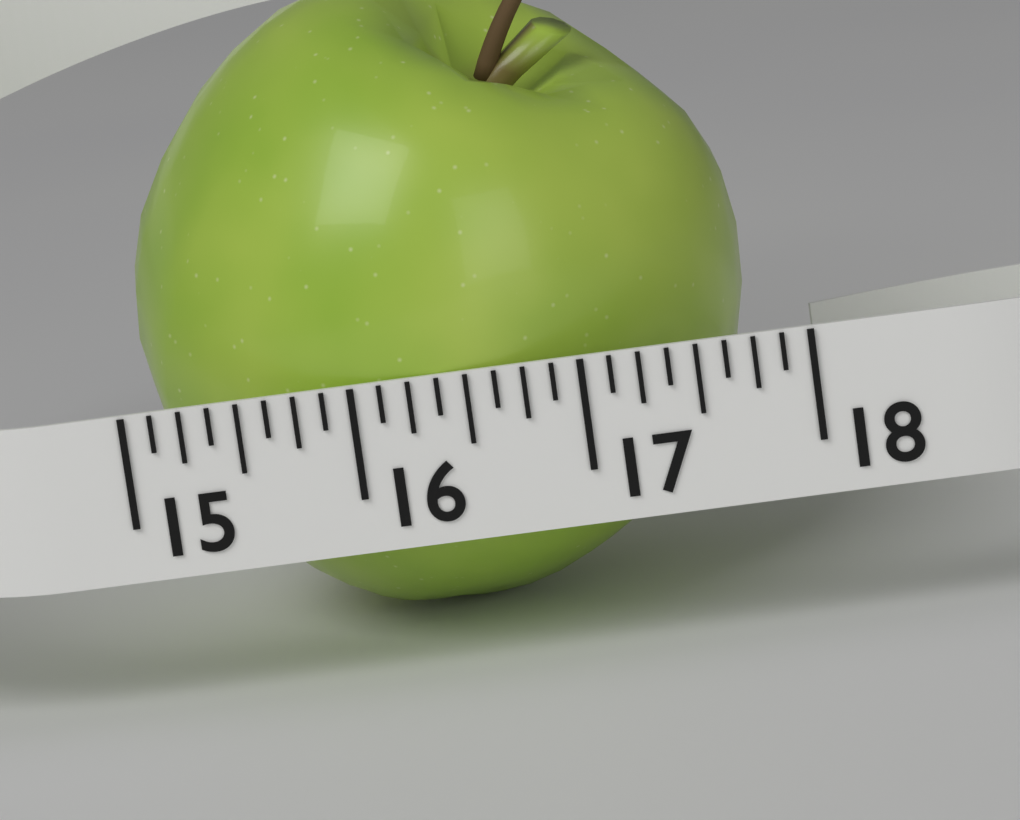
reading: 17.750 (no unit)
